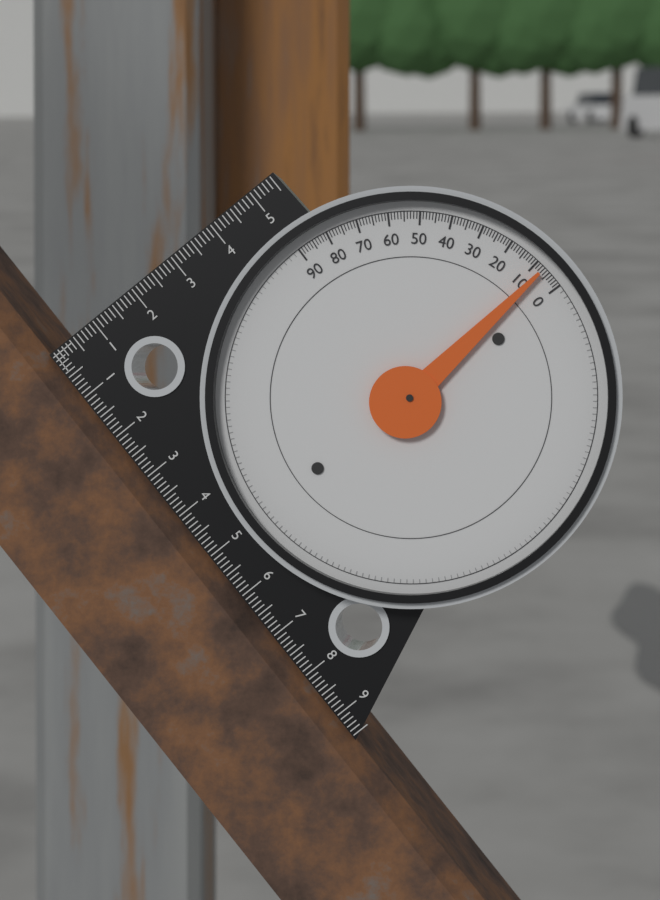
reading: 7 (no unit)
